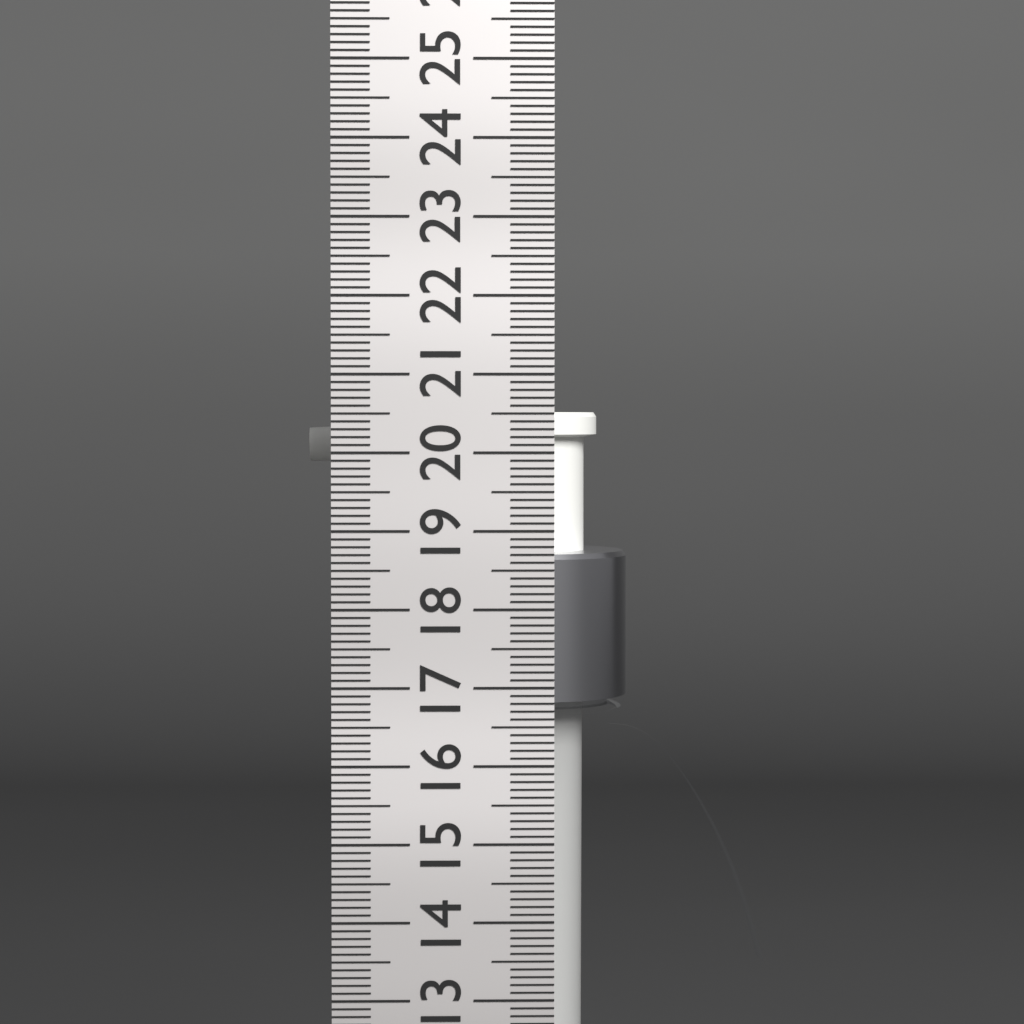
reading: 20.5 cm
